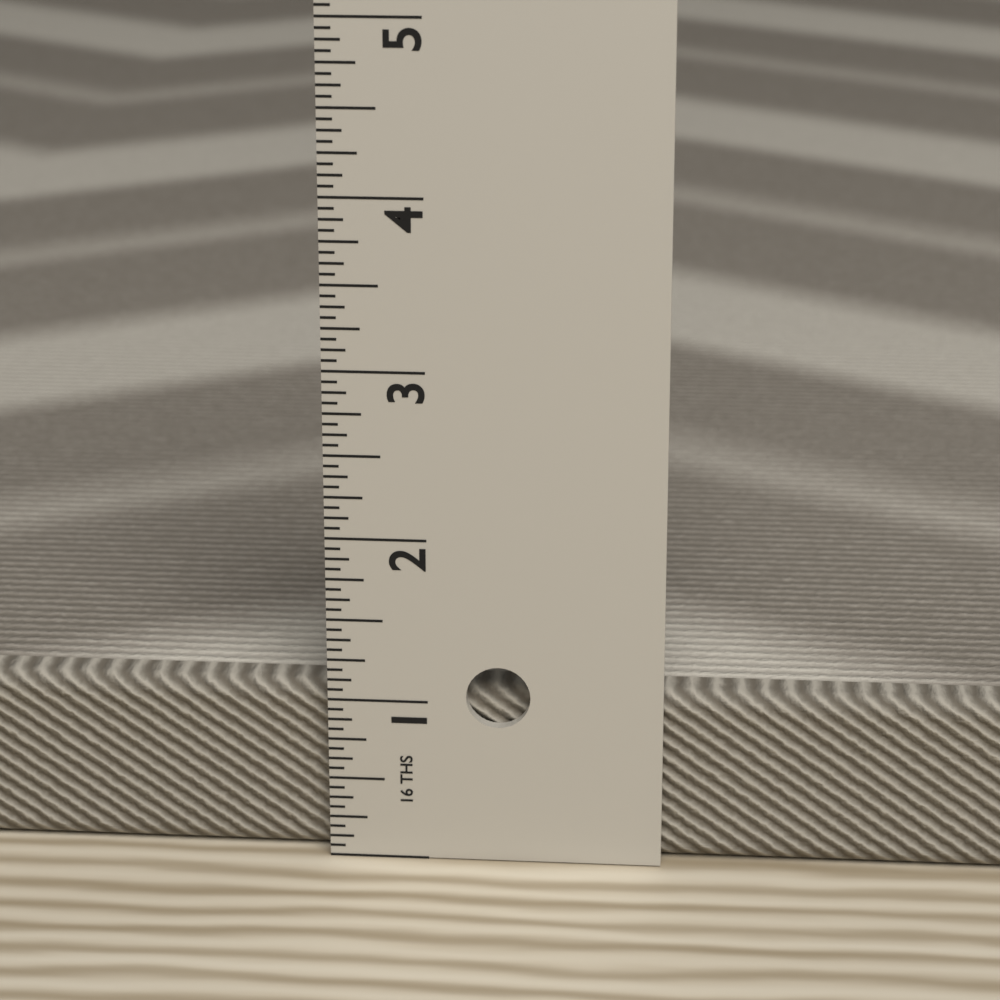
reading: 1.0625 in
